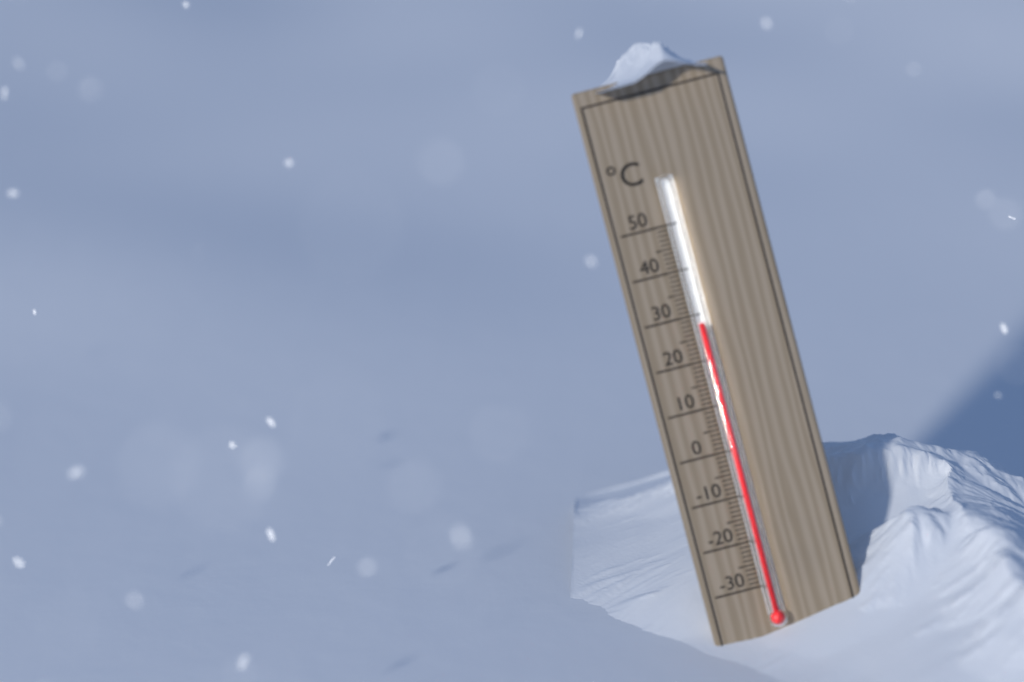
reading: 28 °C
